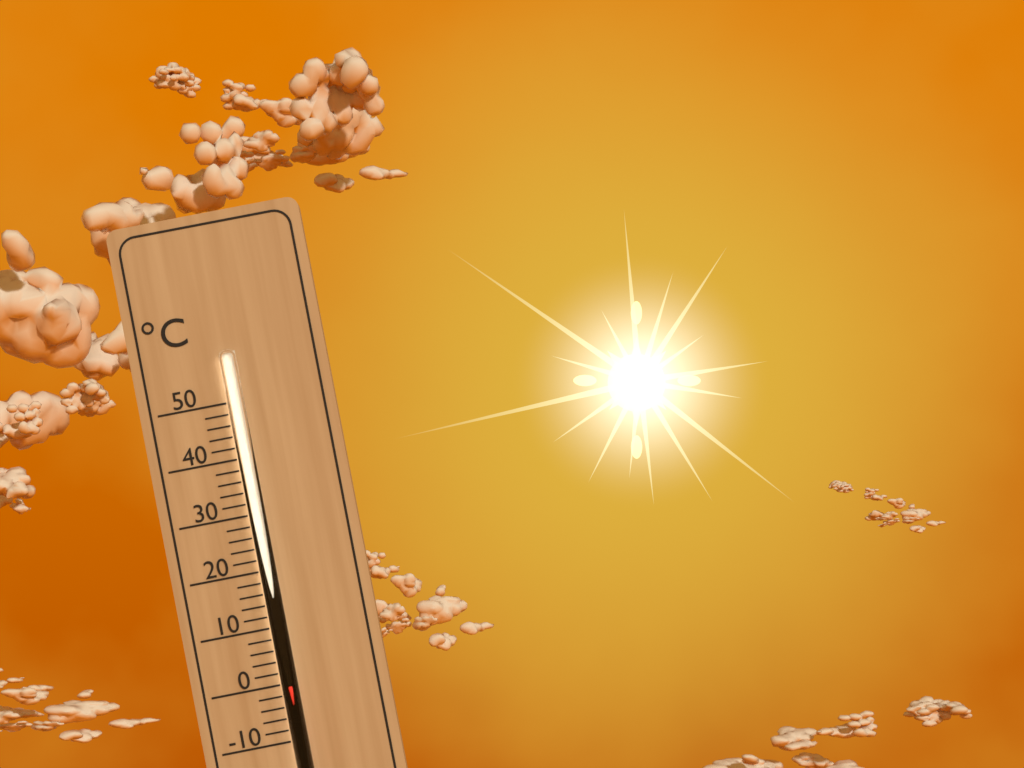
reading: 0 °C
